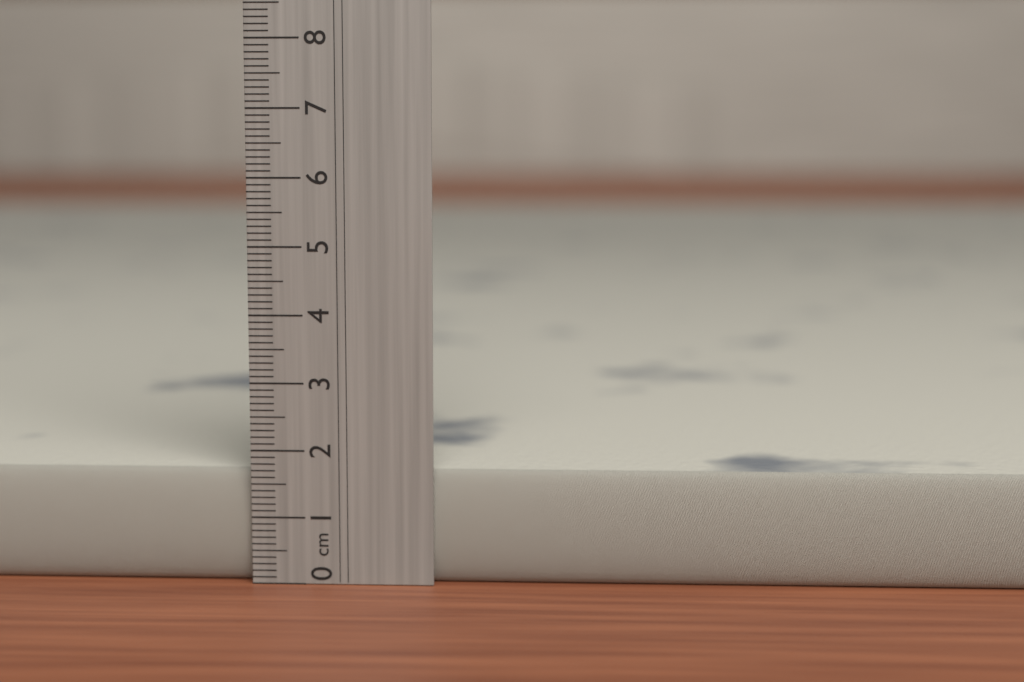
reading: 1.7 cm
